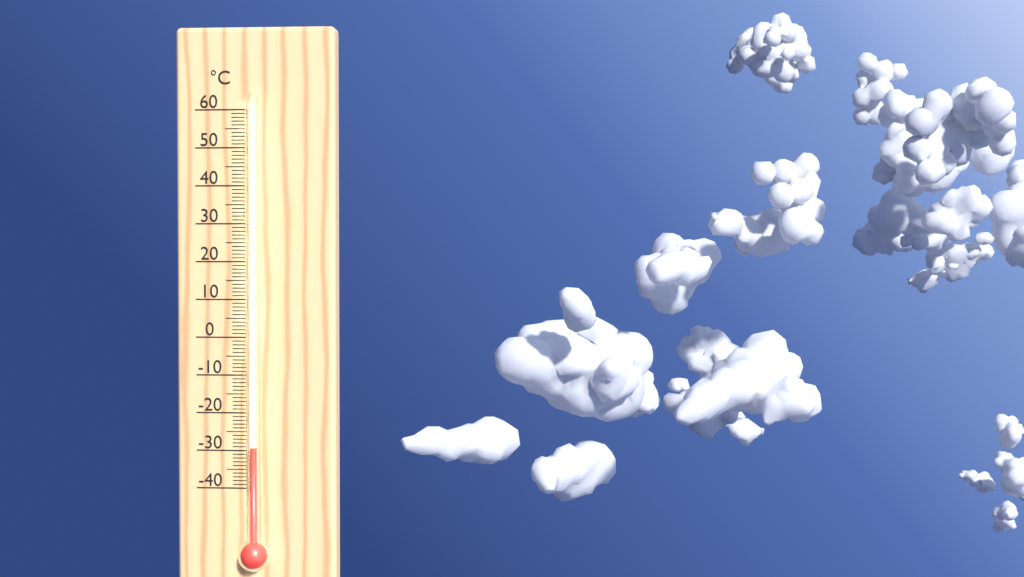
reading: -29 °C
